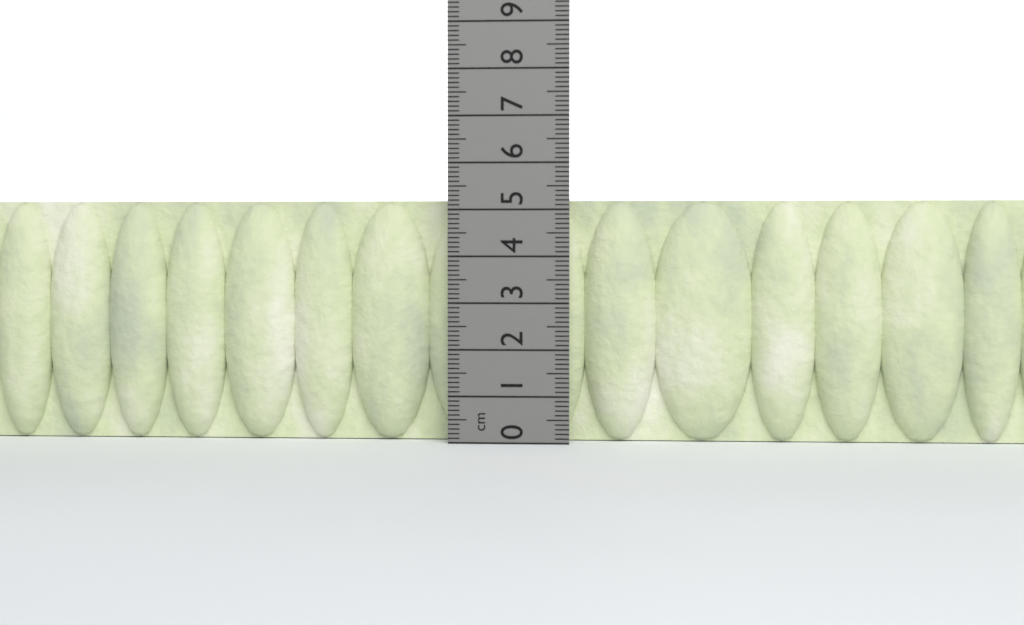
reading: 5.2 cm
